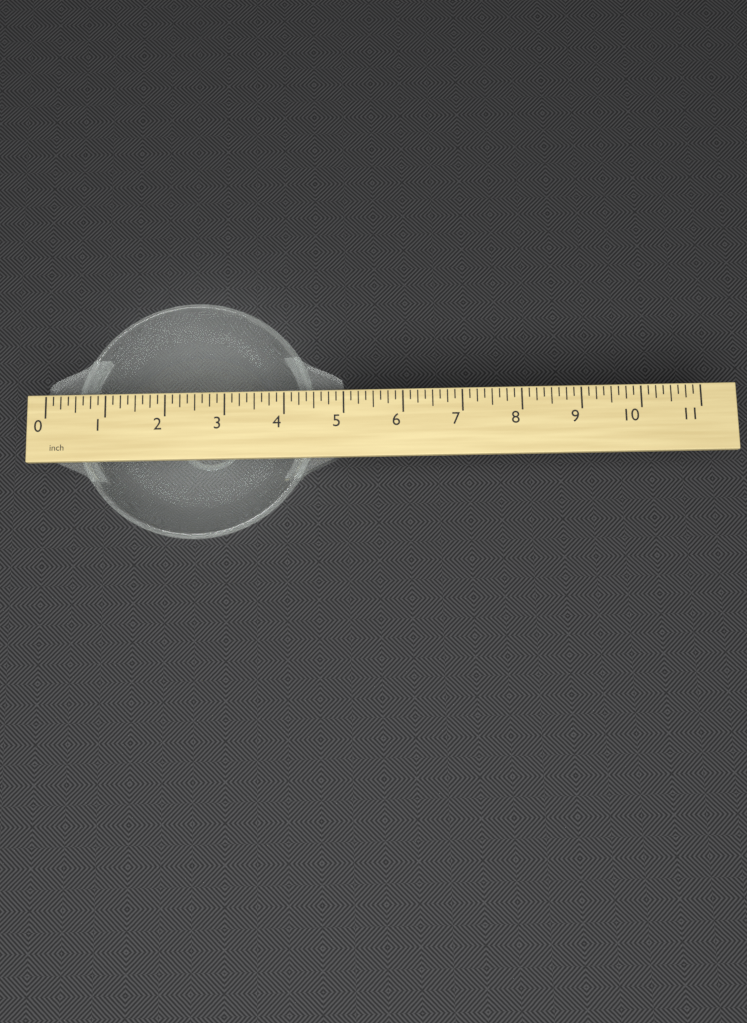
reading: 5.000 inch
